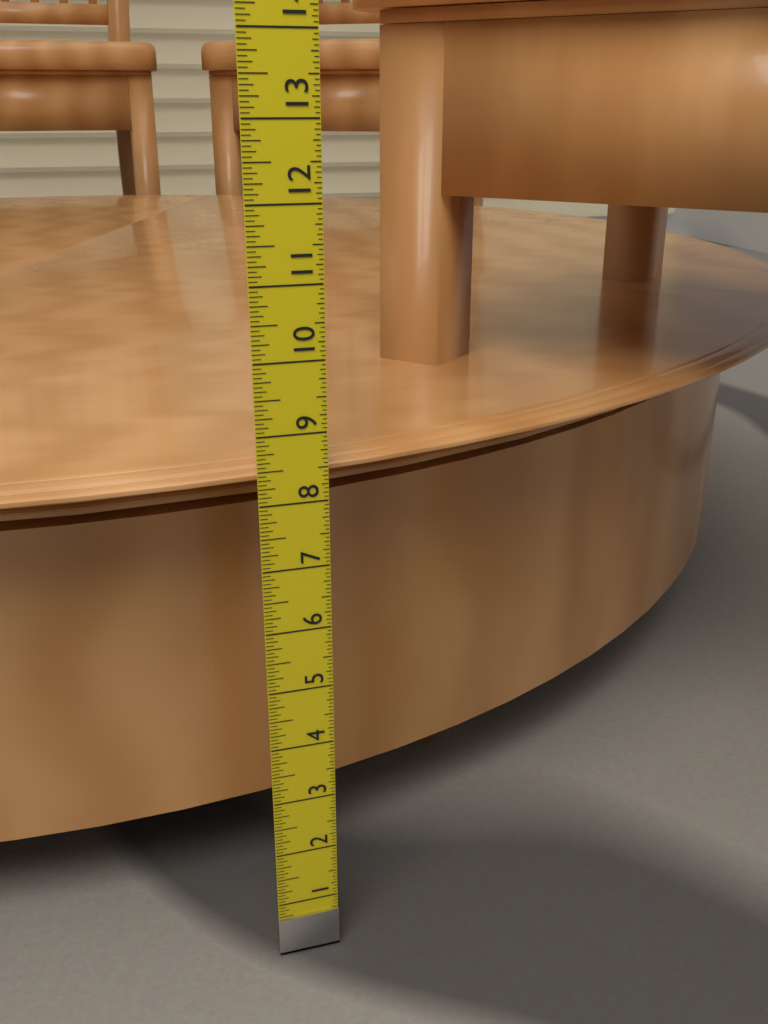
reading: 8.5000 in
